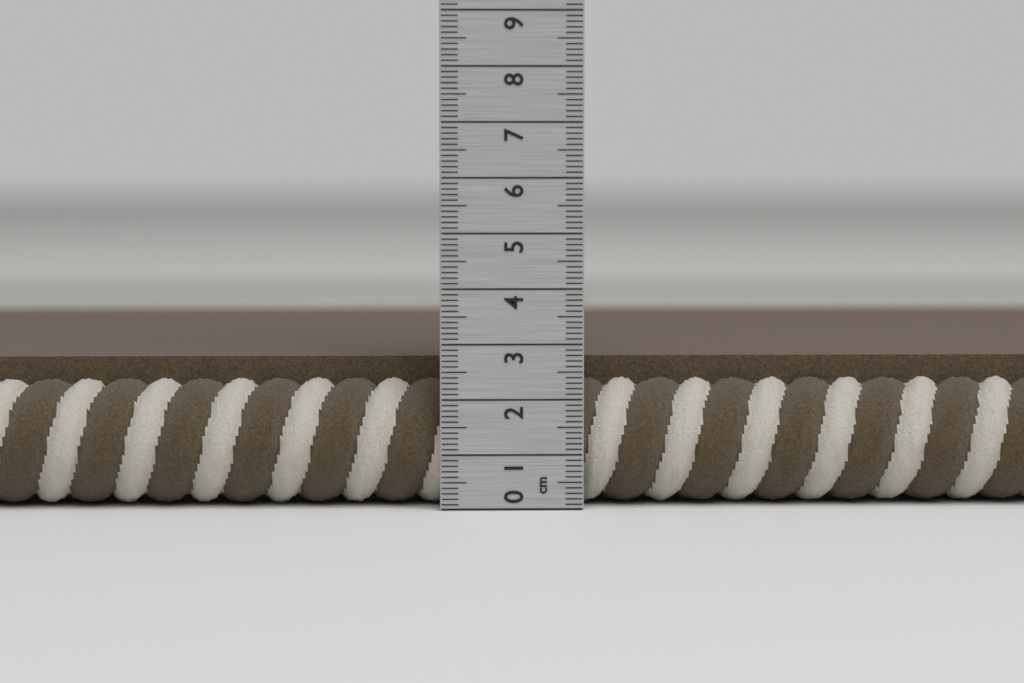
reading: 2.7 cm
